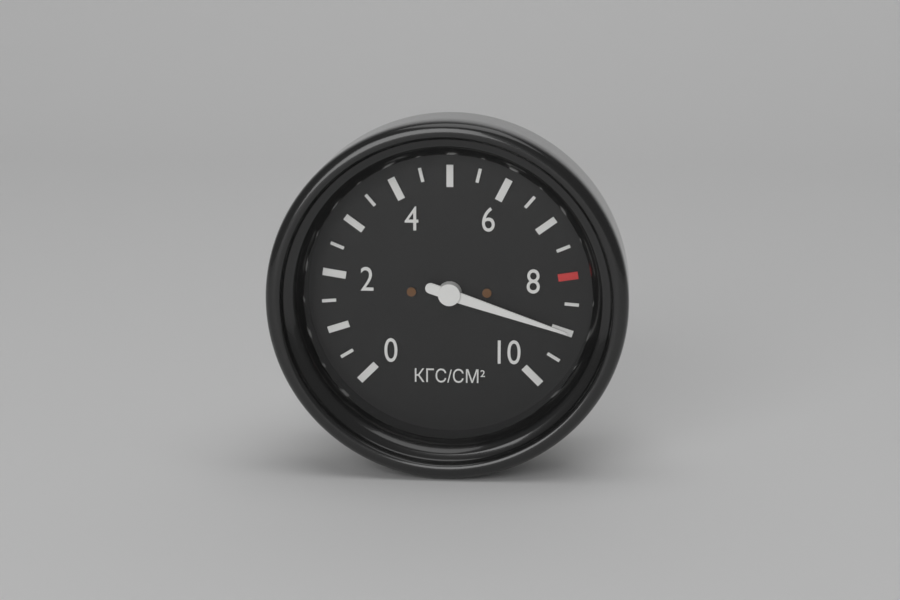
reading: 9.0 кгс/см²
